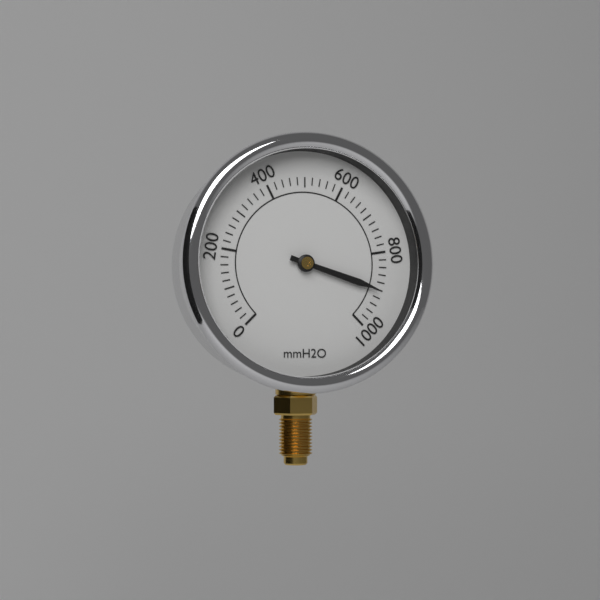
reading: 900 mmH2O
